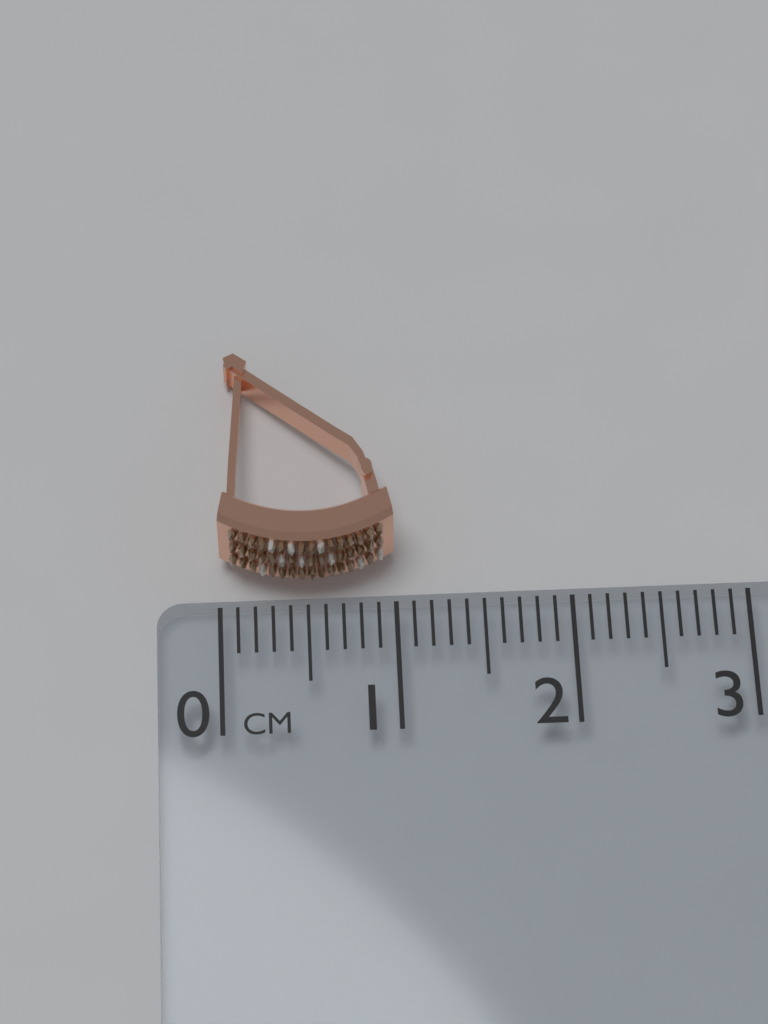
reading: 1.0 cm
